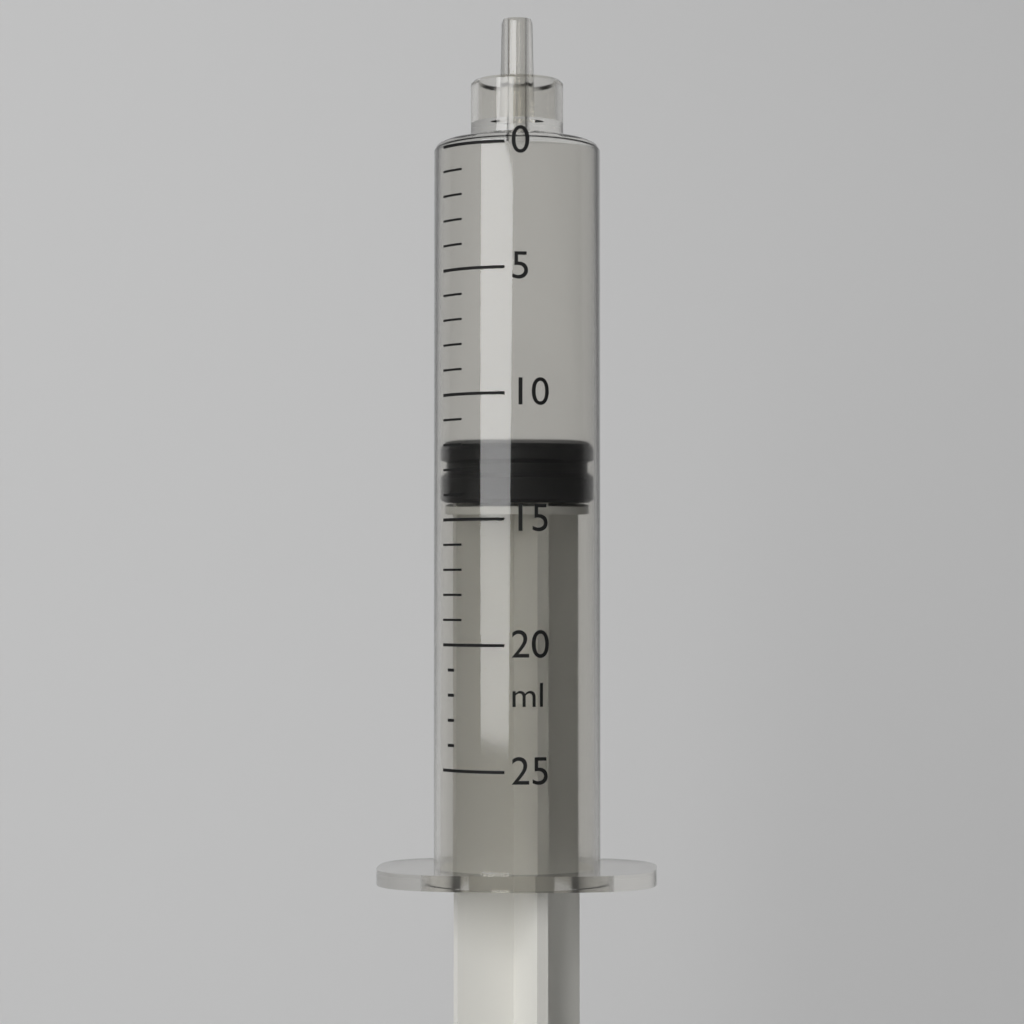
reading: 12 ml
